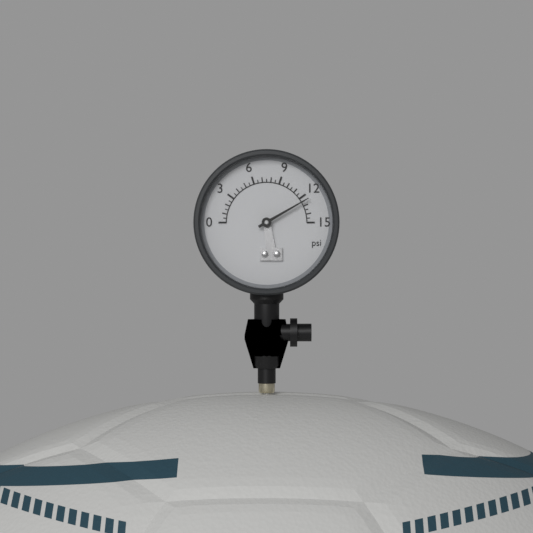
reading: 12.5 psi
